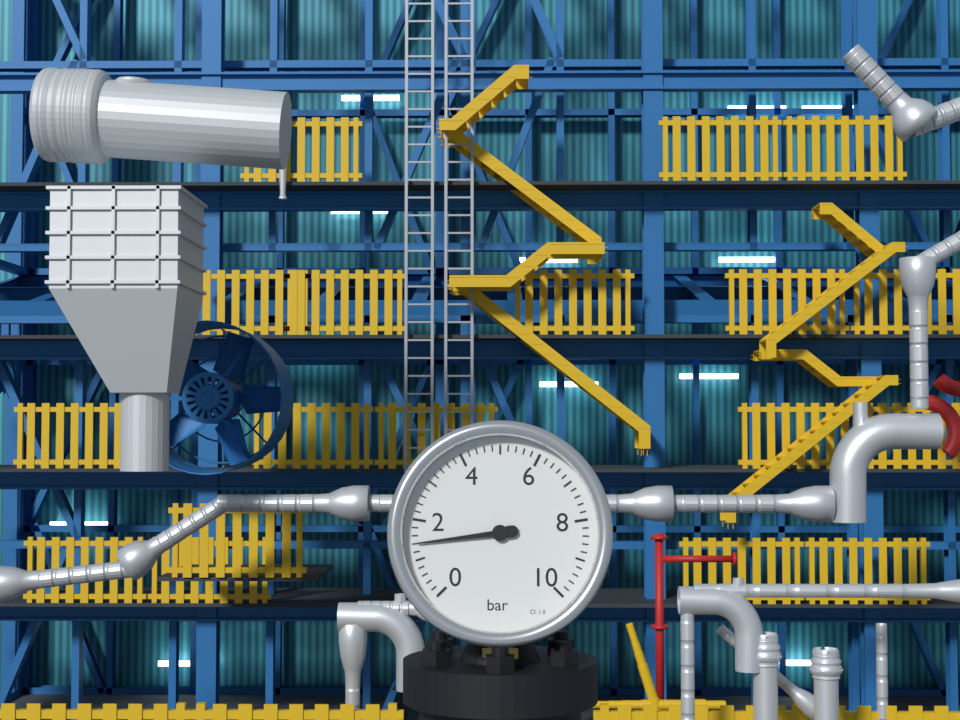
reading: 1.4 bar
